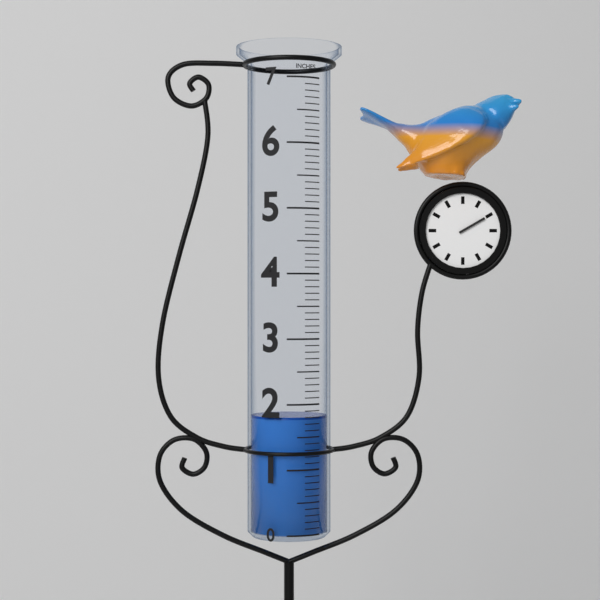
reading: 1.8 in
